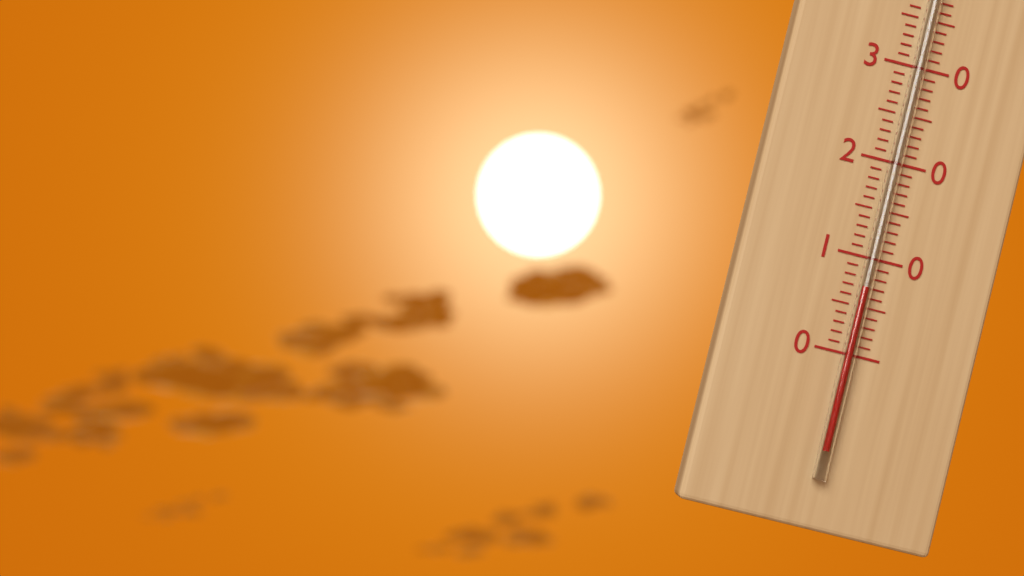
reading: 7 °C
